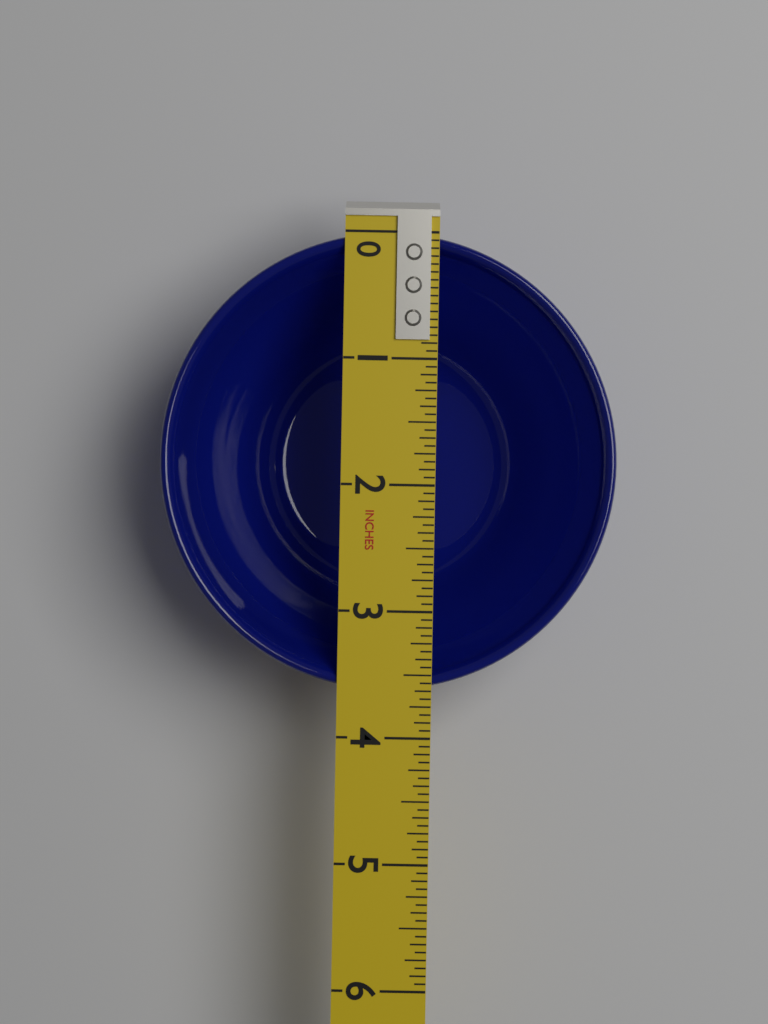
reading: 3.6250 in
